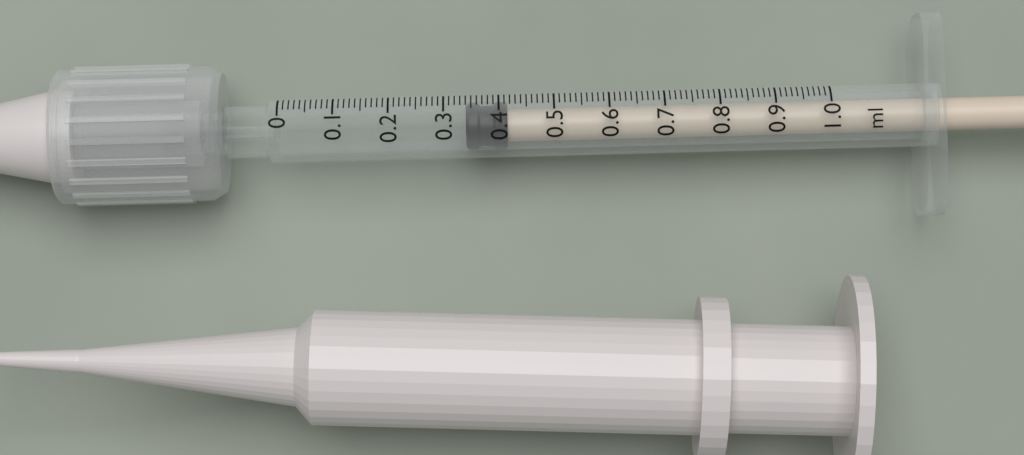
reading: 0.34 ml
